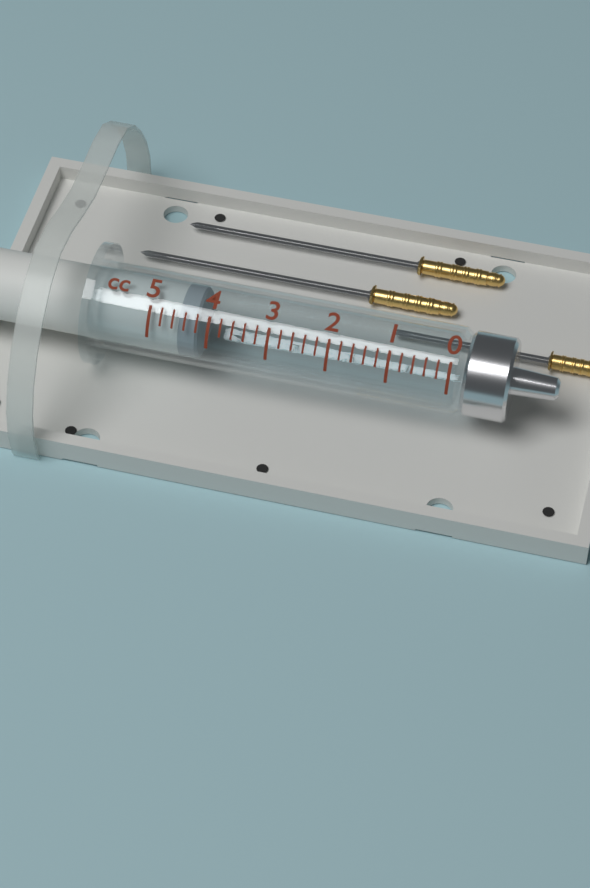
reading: 4.2 cc
